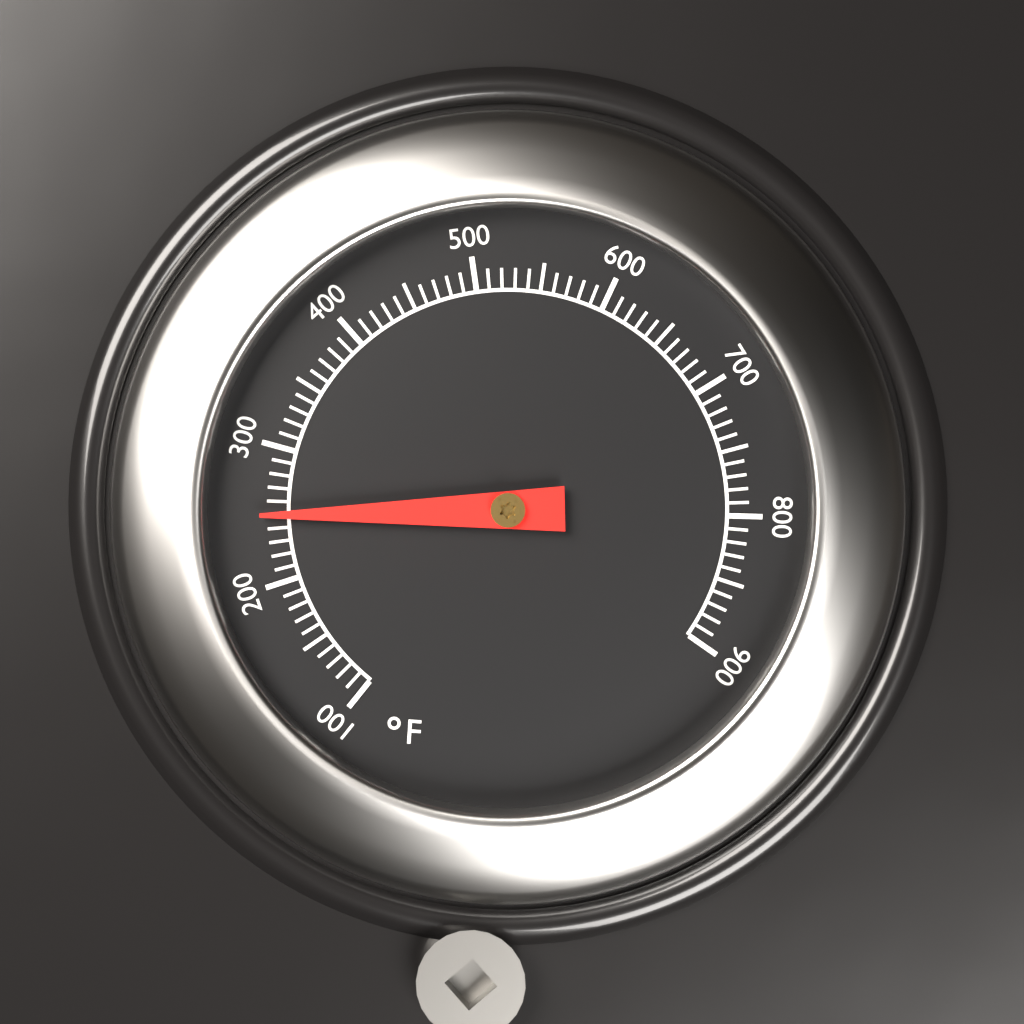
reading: 250 °F
